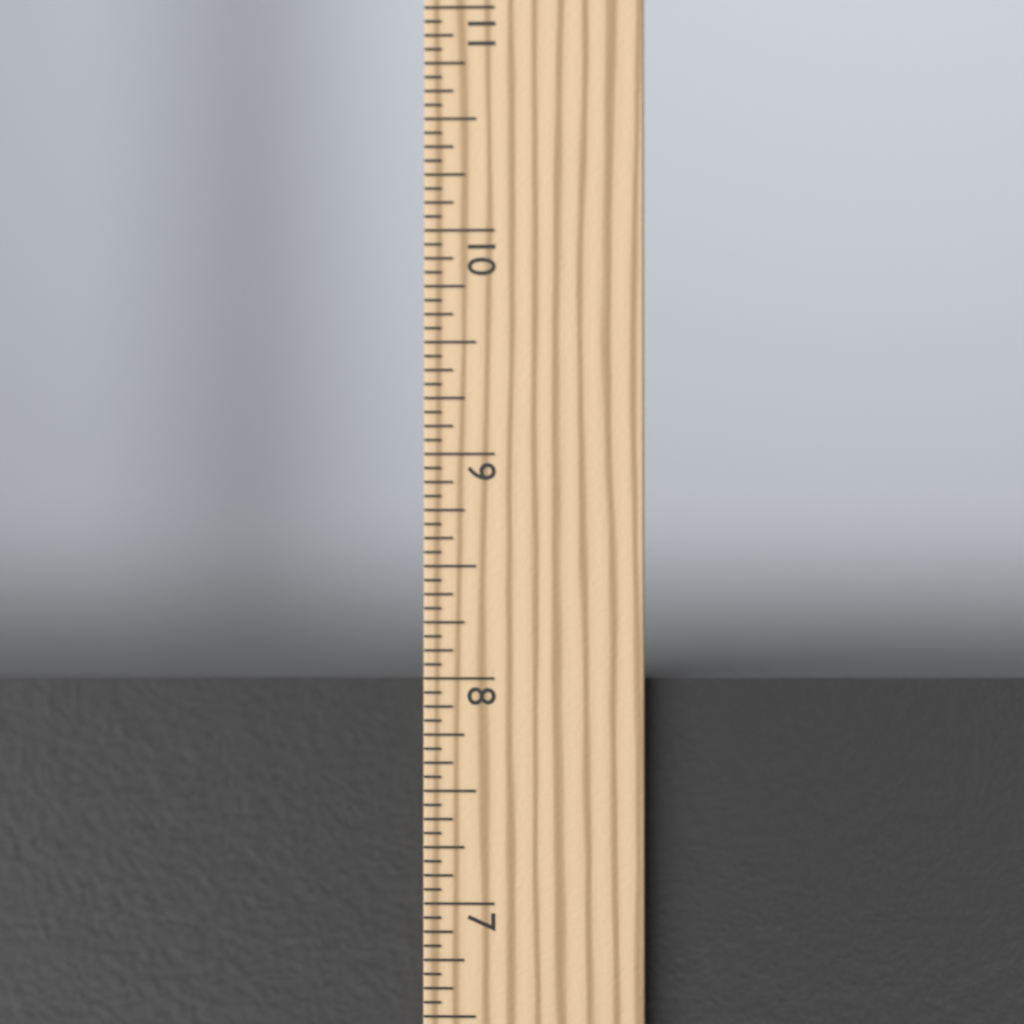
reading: 8.0000 in
